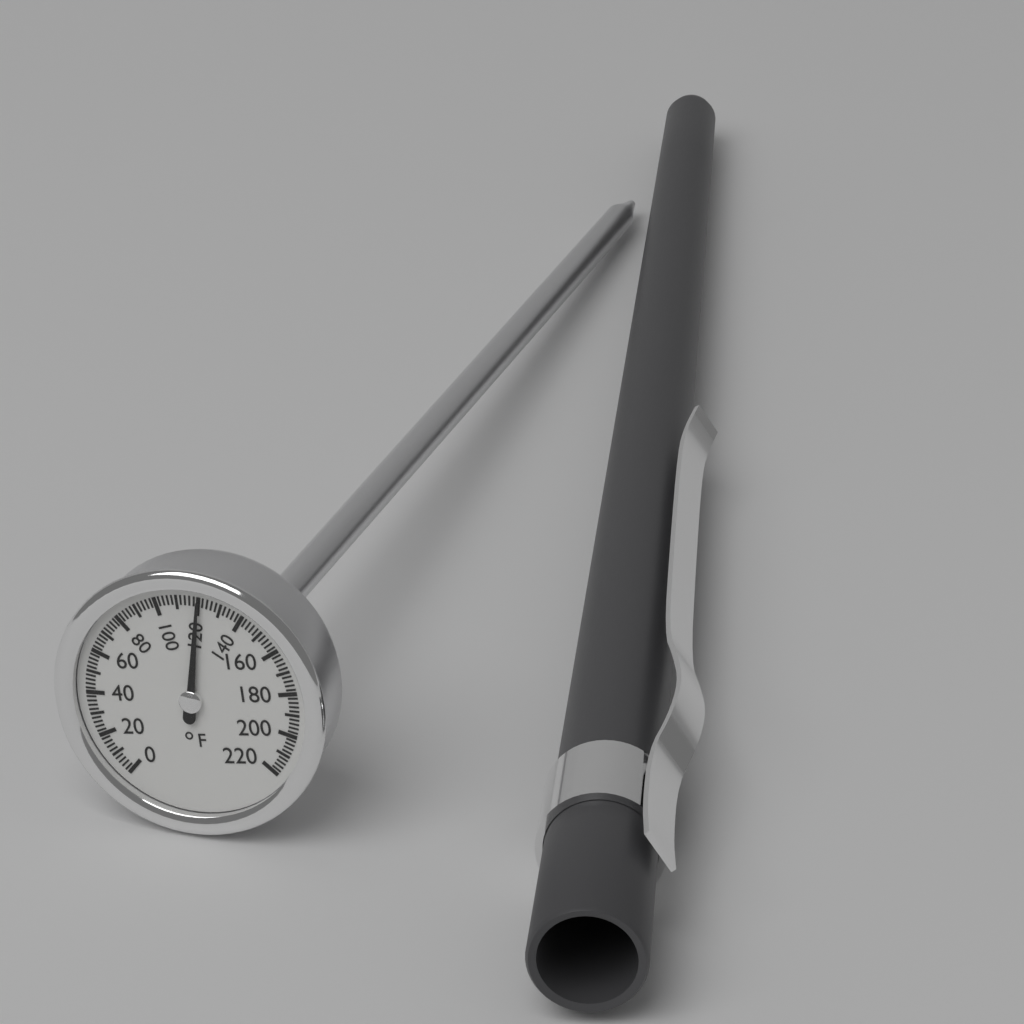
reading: 120 °F
